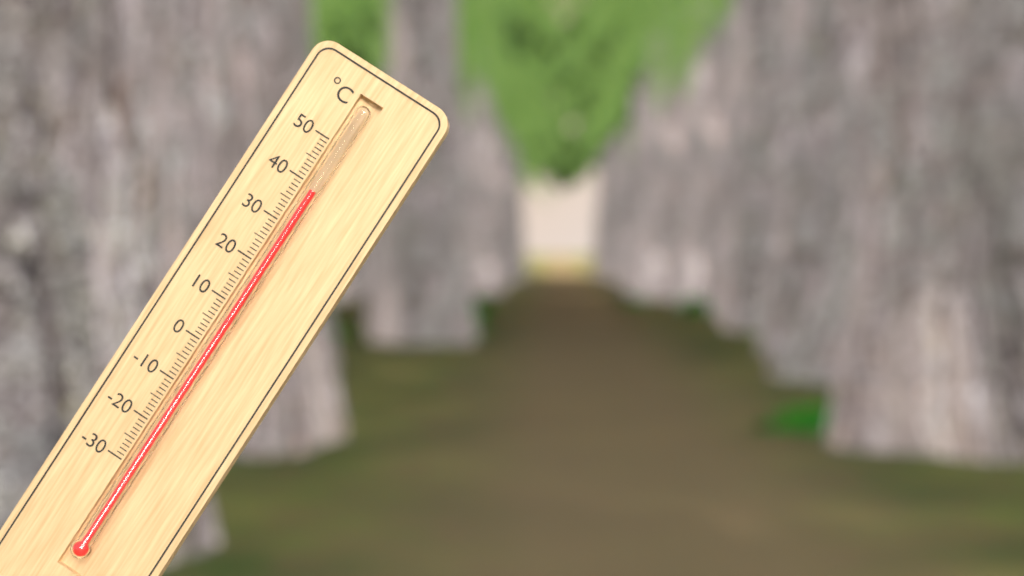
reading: 39 °C
